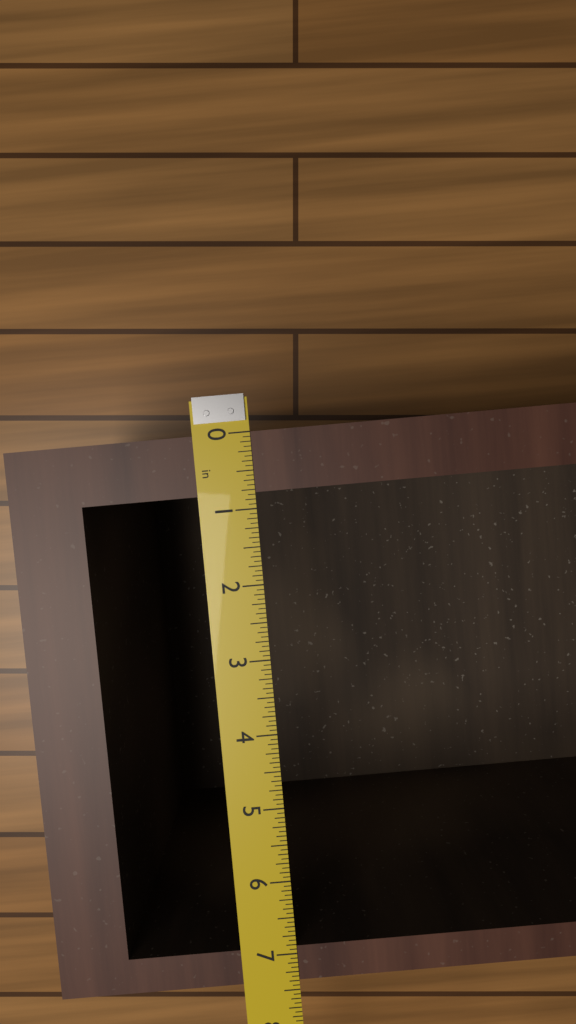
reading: 7.3750 in
